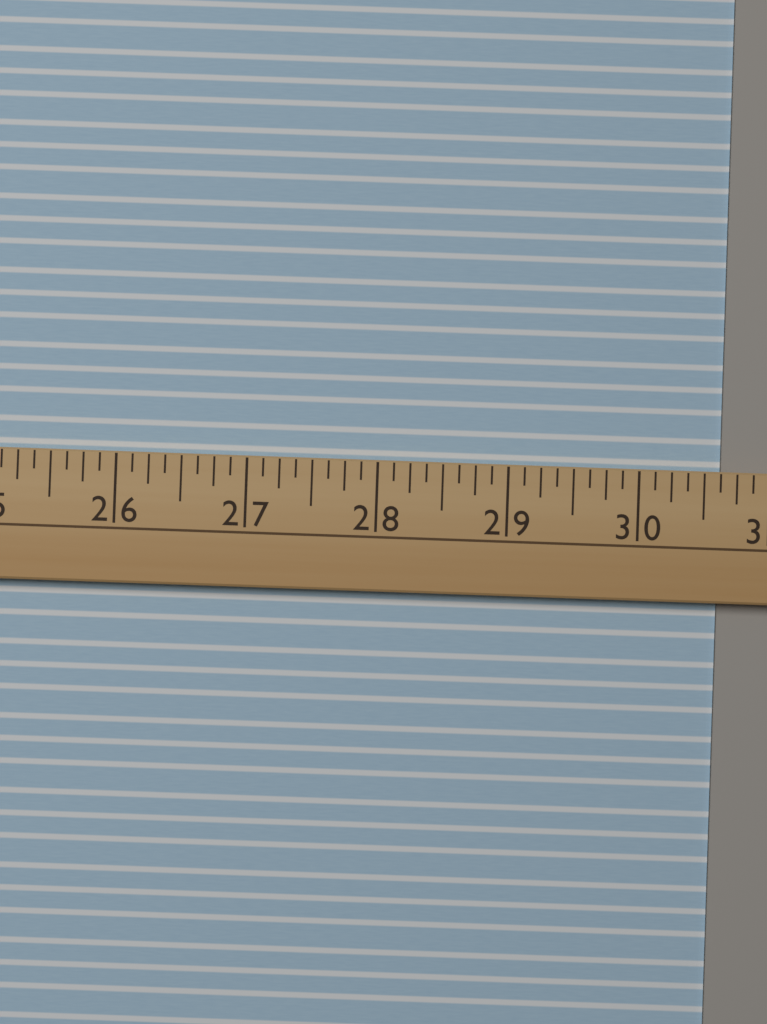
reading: 30.625 (no unit)
